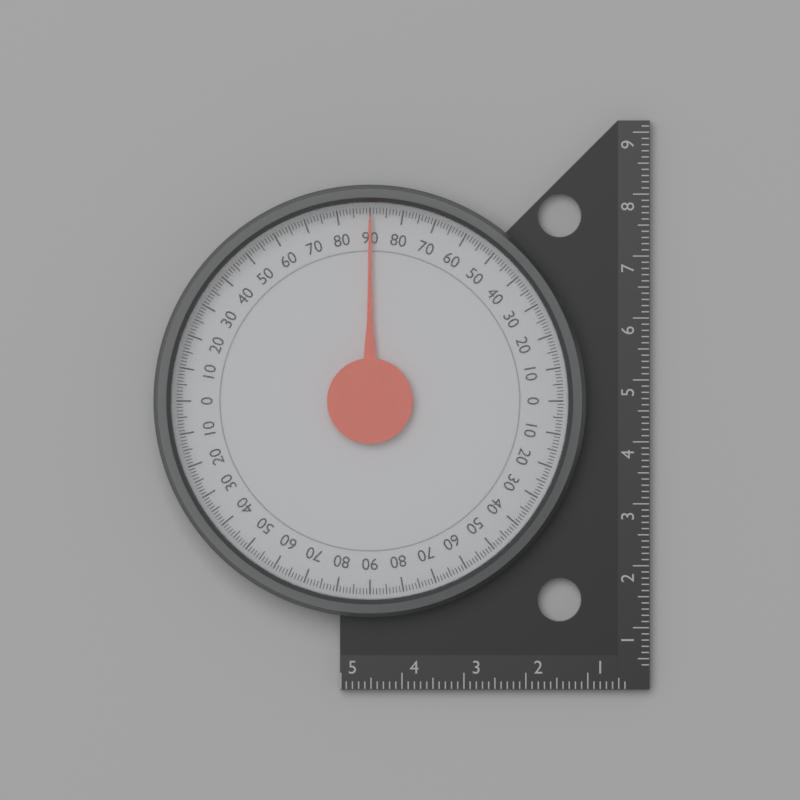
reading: 90 (no unit)
